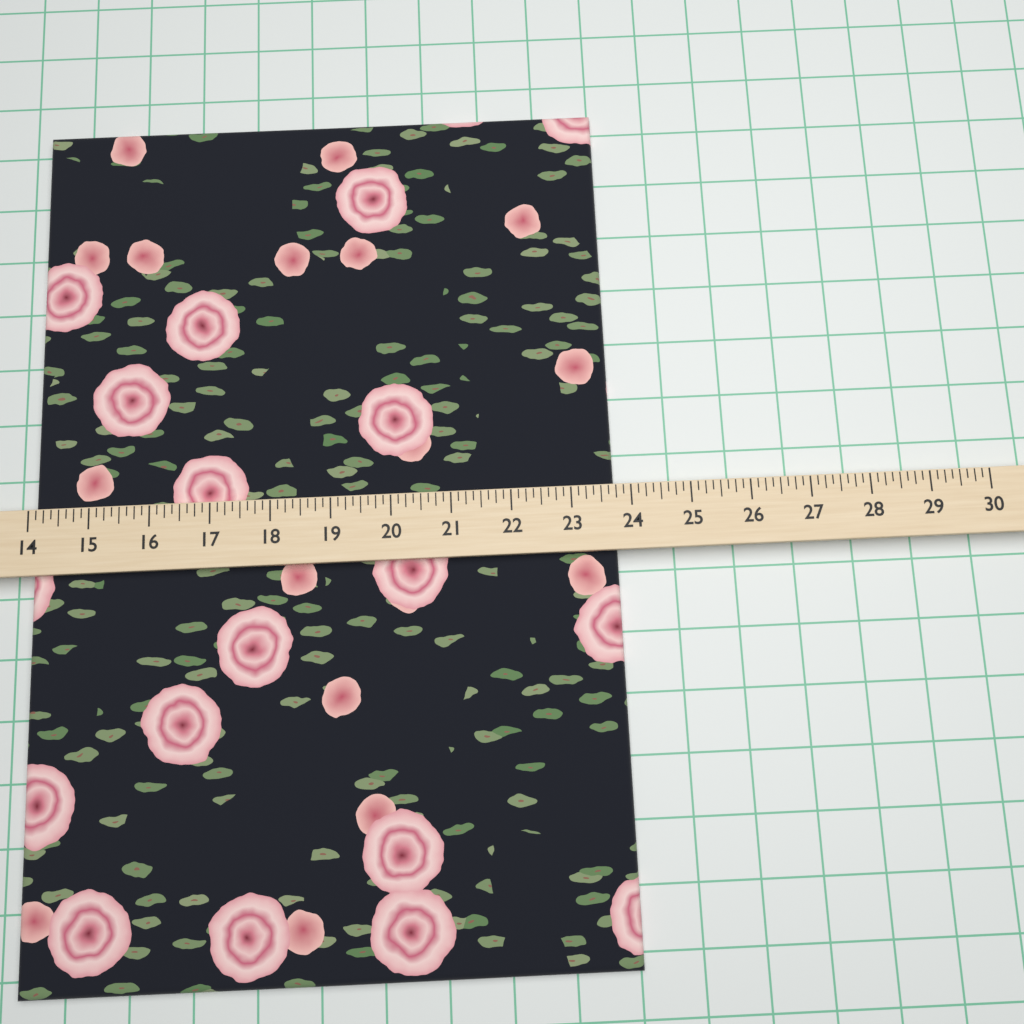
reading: 23.750 (no unit)
